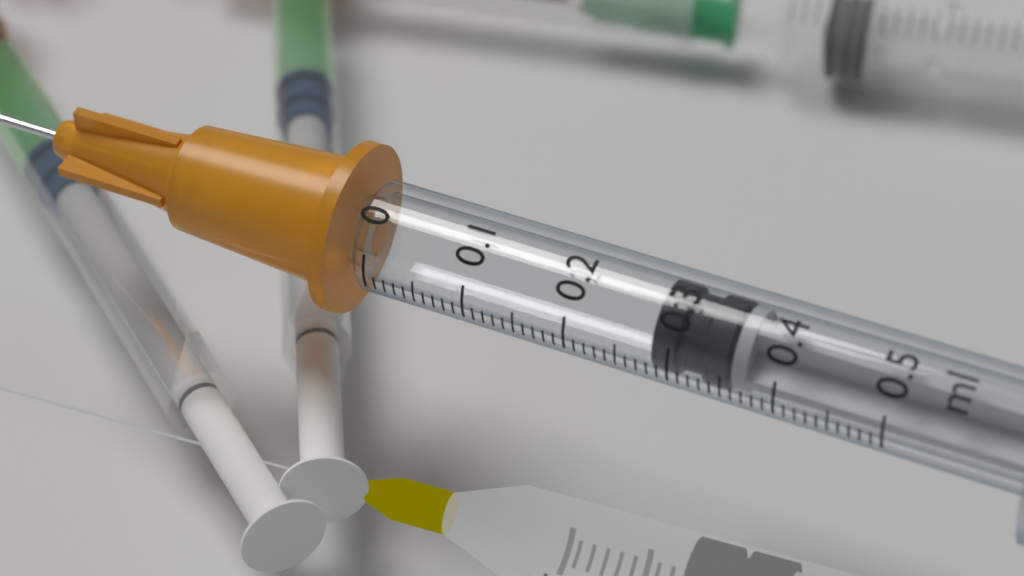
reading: 0.28 ml
